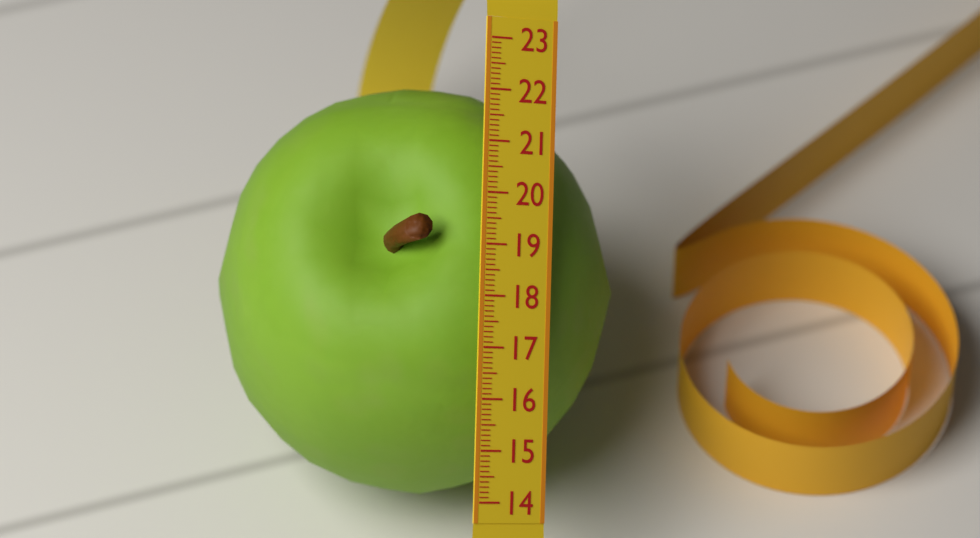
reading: 22.2 (no unit)
